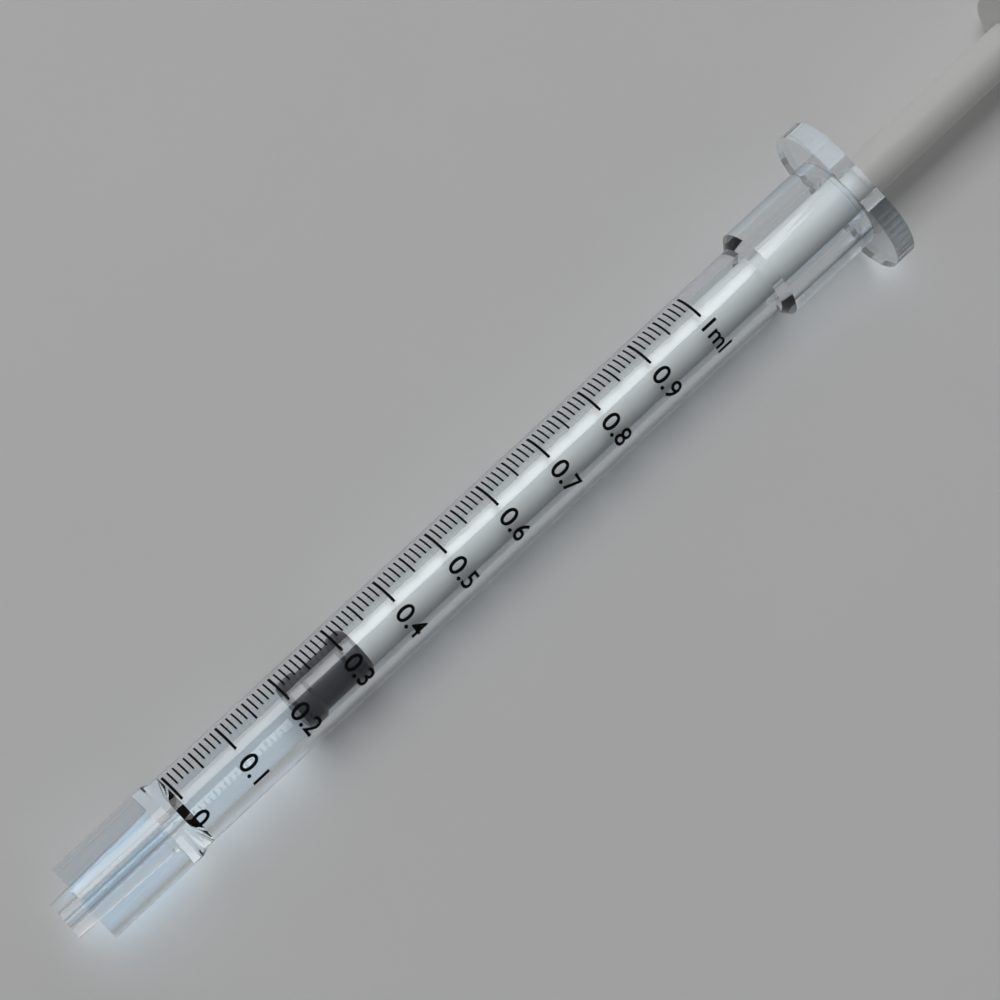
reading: 0.20 ml
